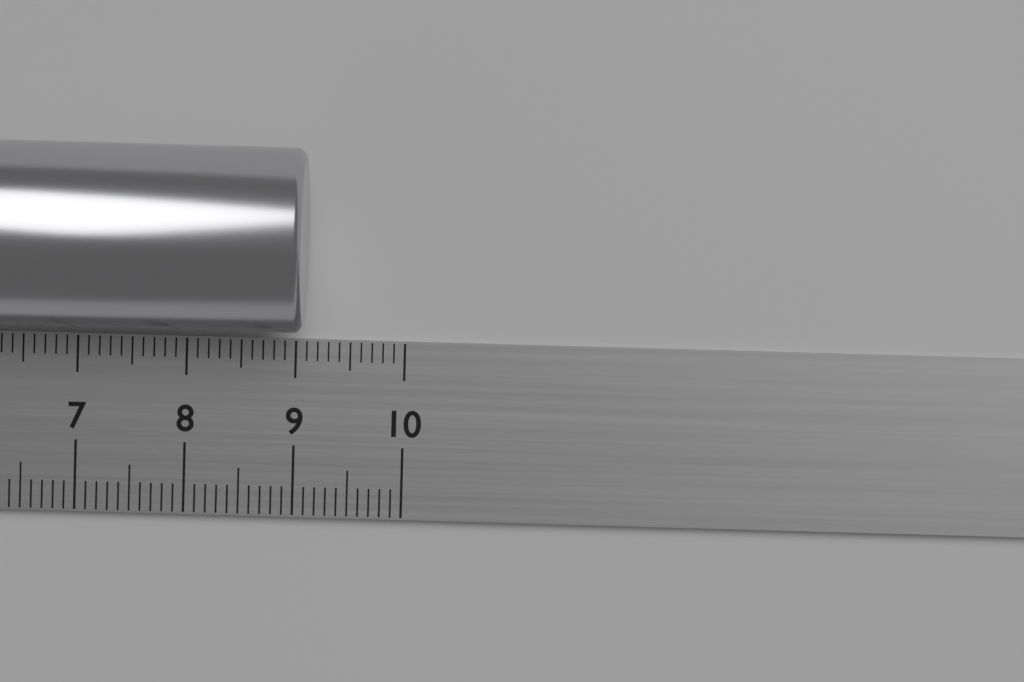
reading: 9.1 cm
